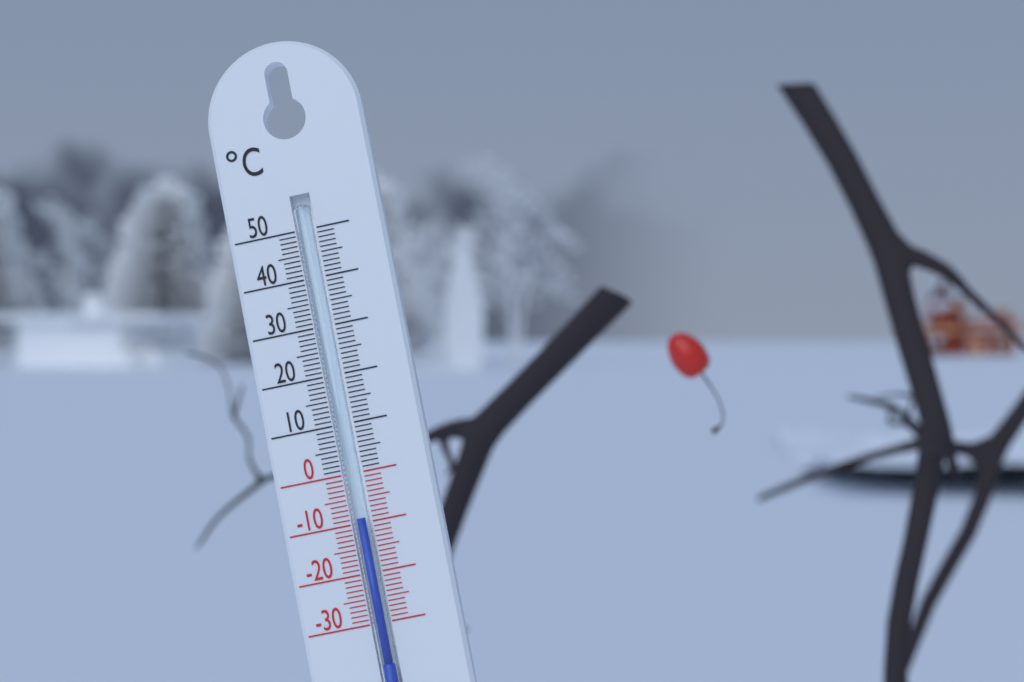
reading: -9 °C
